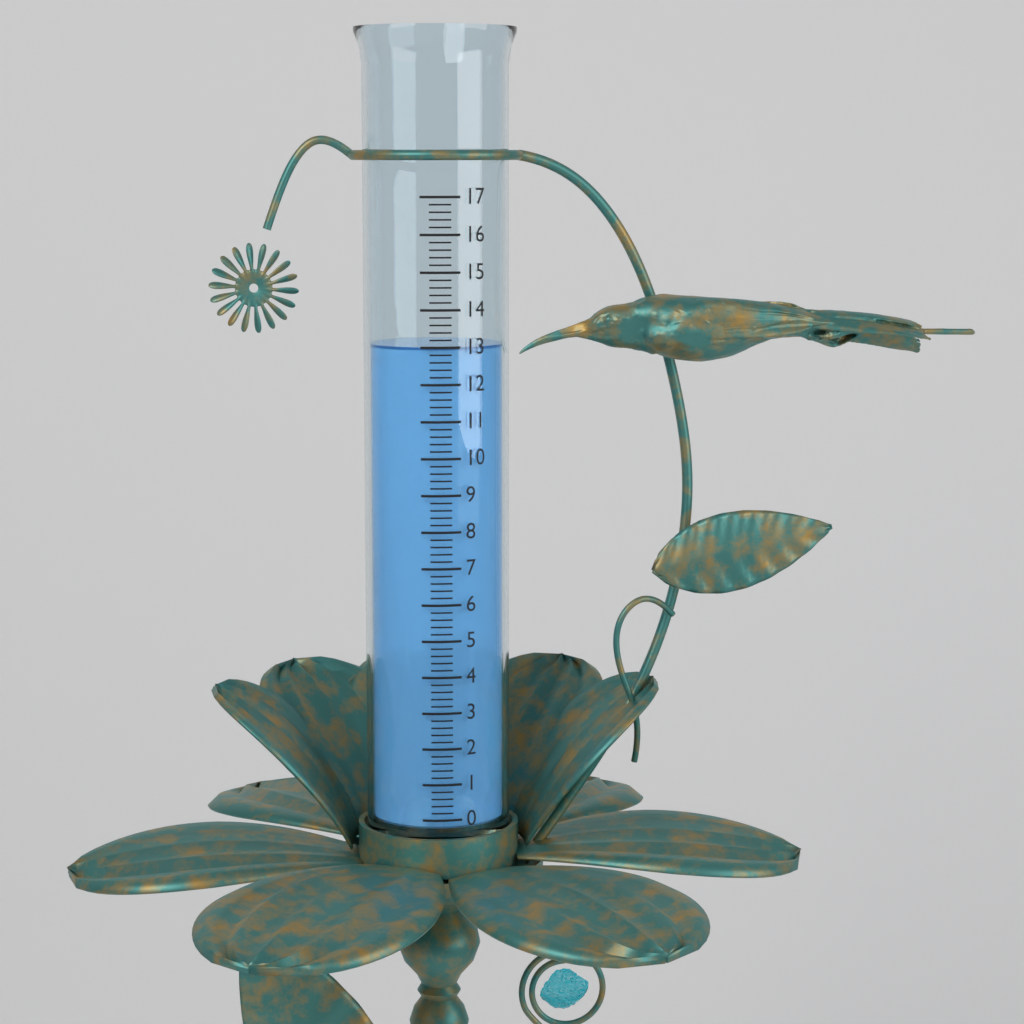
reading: 13.0 (no unit)
